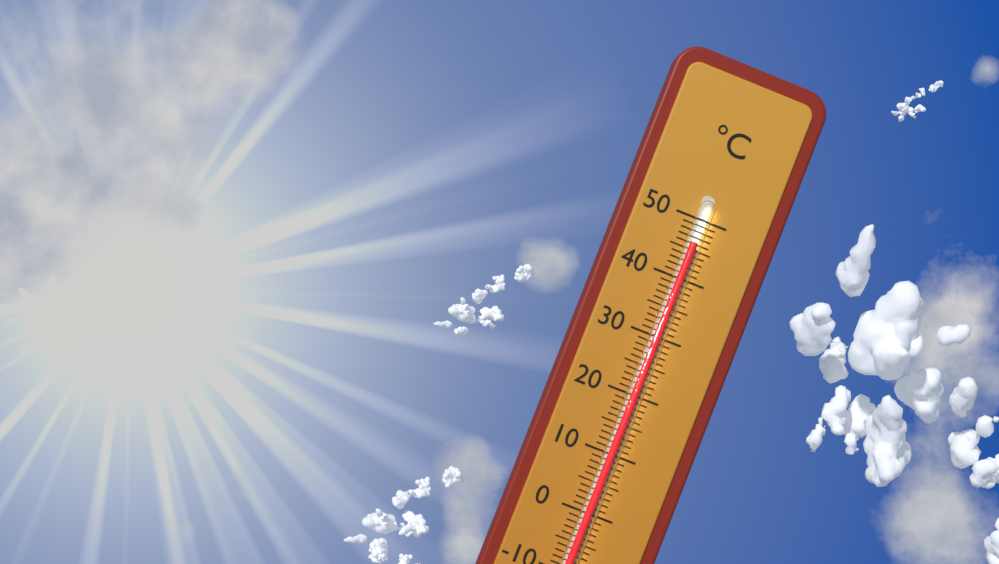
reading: 46 °C
